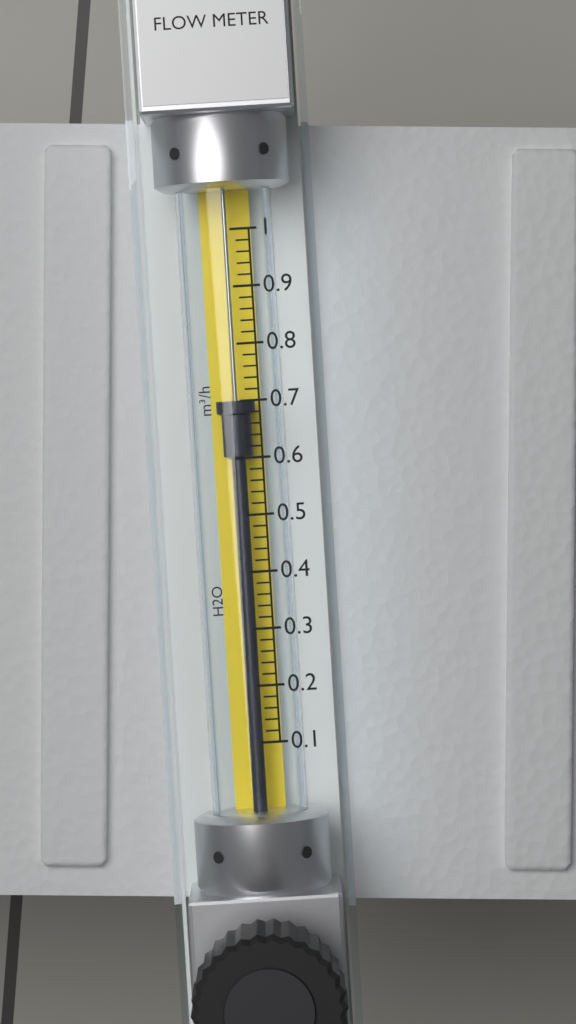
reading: 0.70 m³/h
